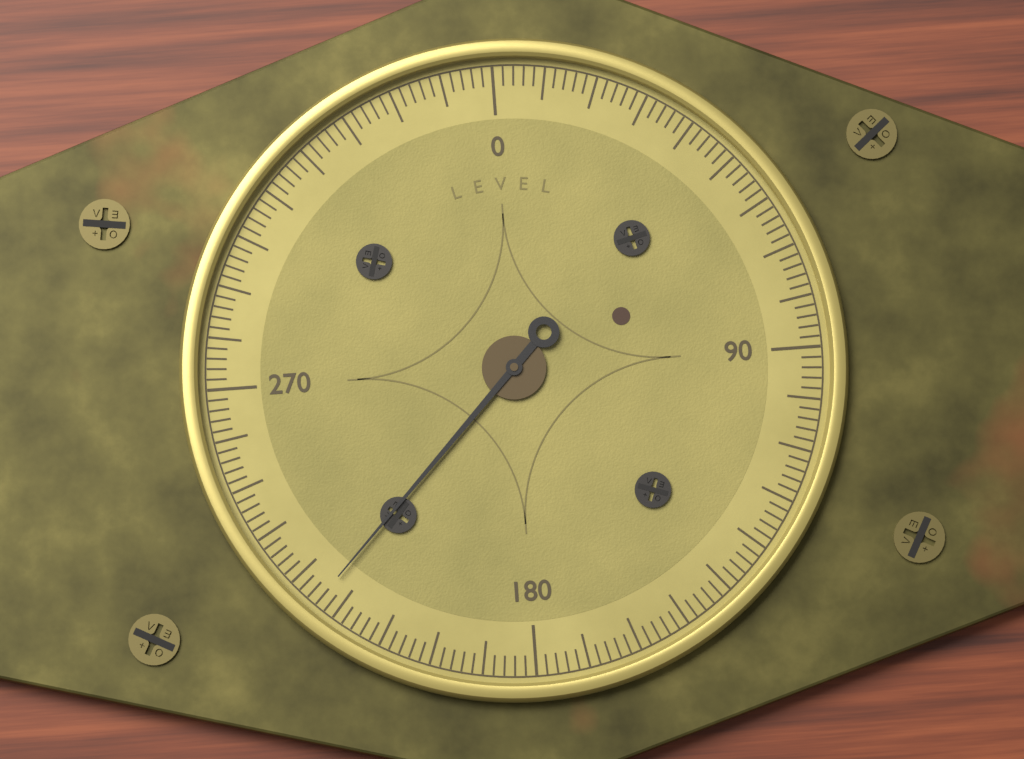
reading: 224 (no unit)
